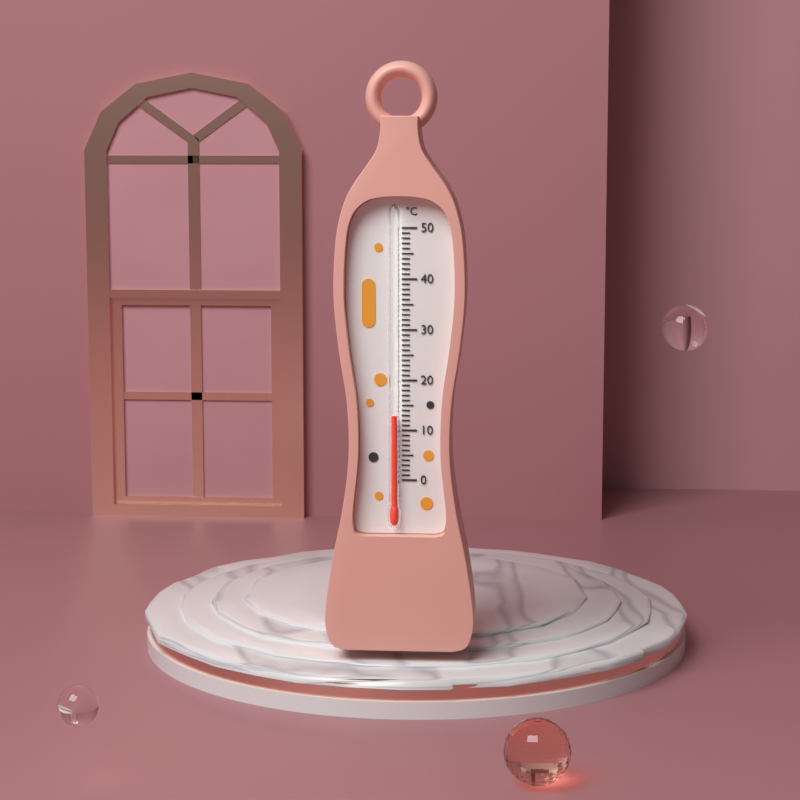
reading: 13 °C
